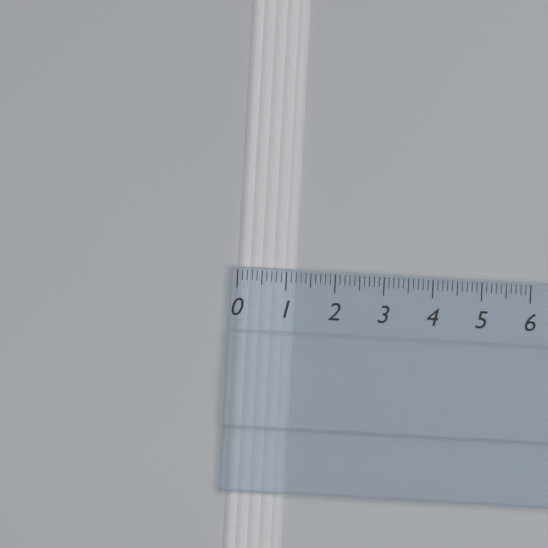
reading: 1.2 (no unit)
